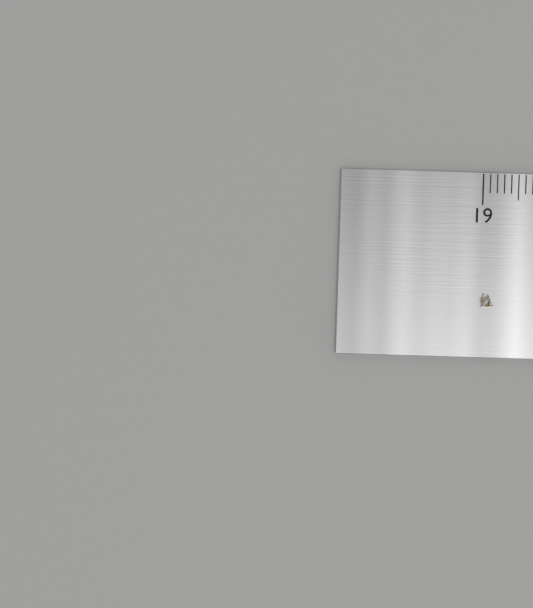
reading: 19.2 (no unit)
